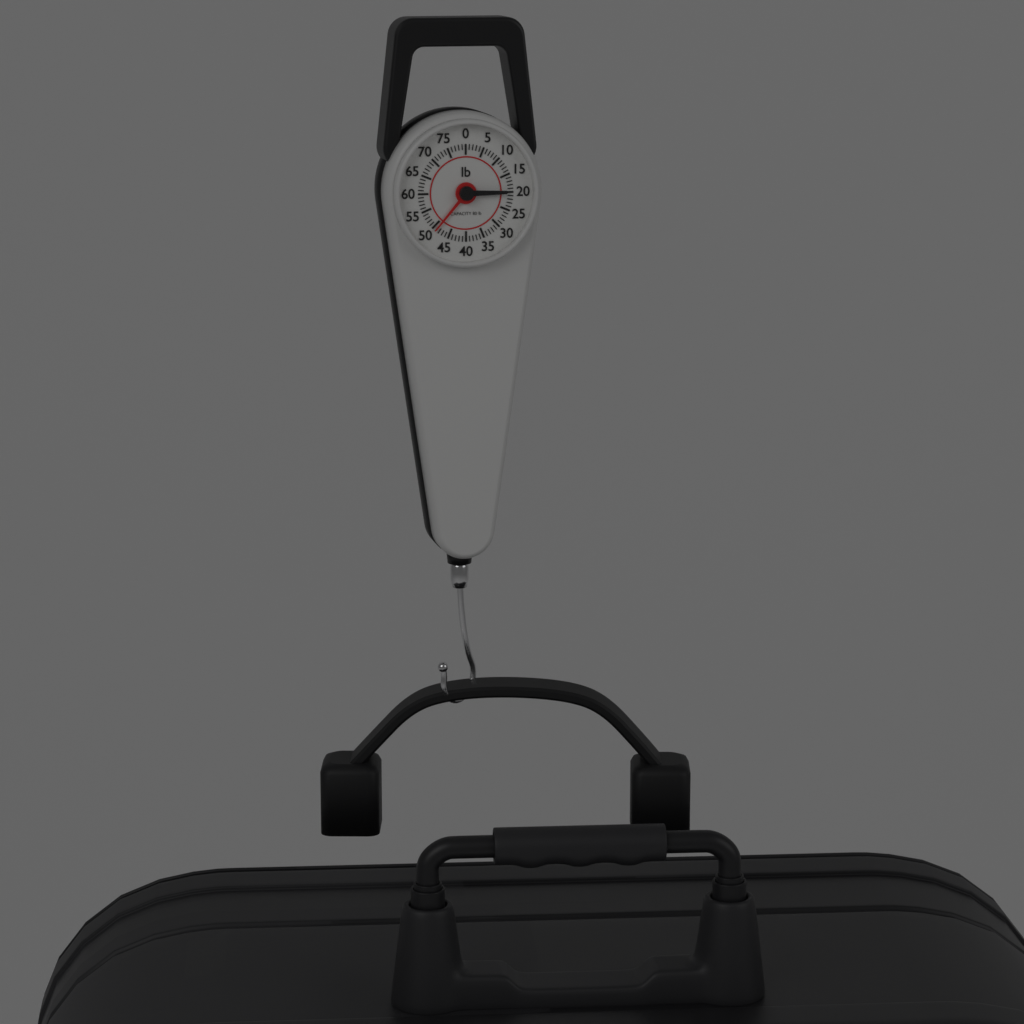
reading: 49 lb
